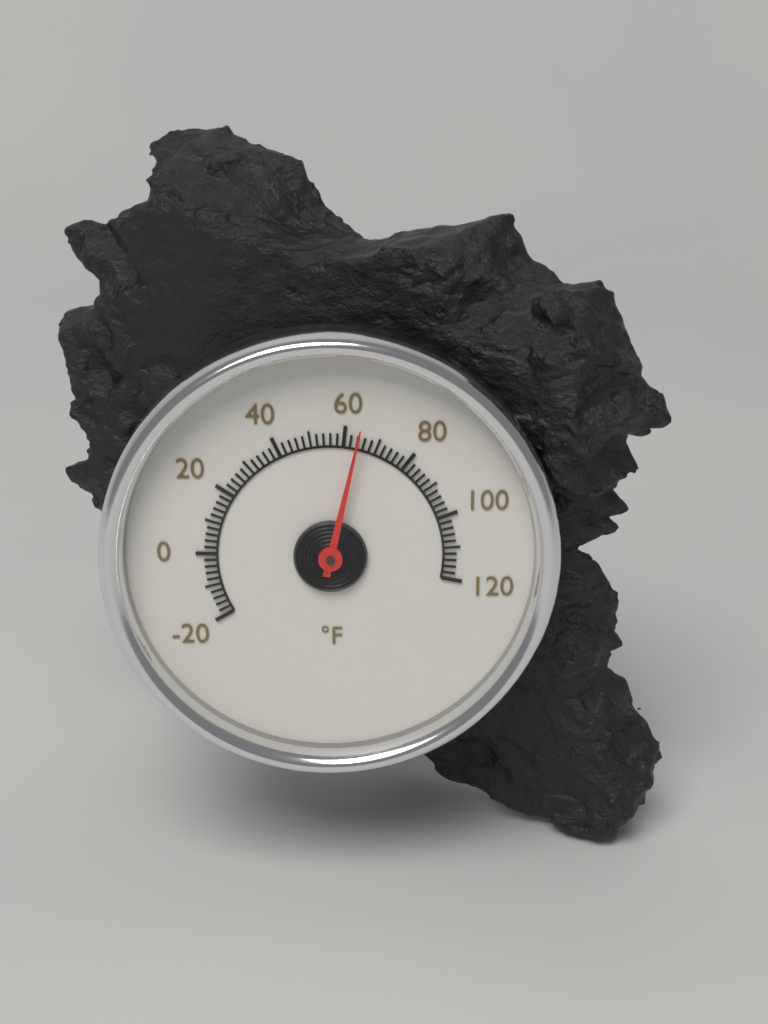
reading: 64 °F
